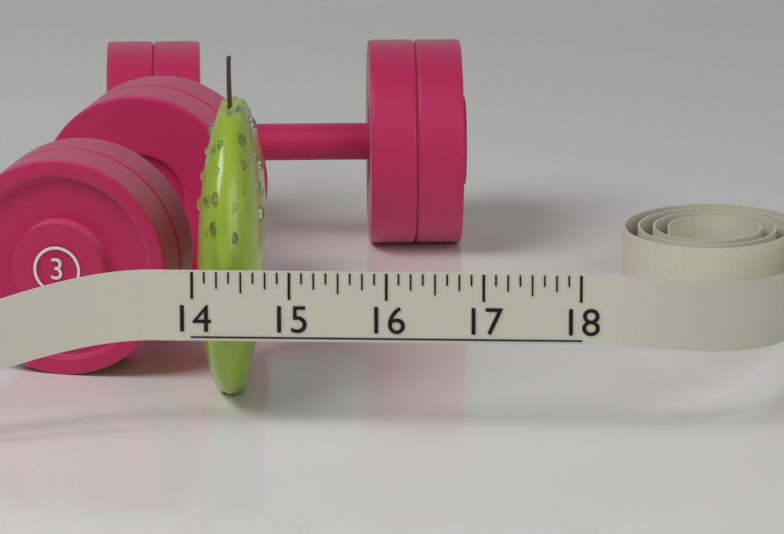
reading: 14.625 (no unit)
